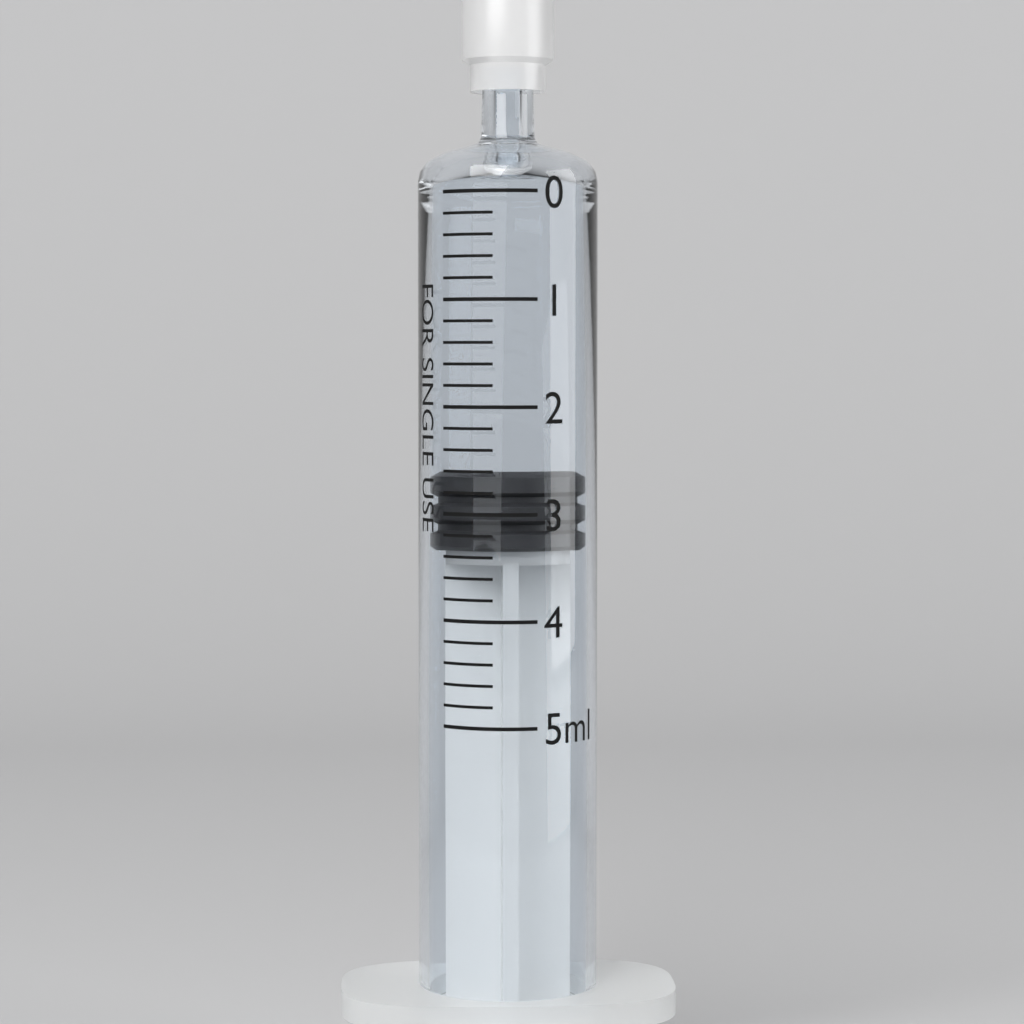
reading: 2.6 ml
